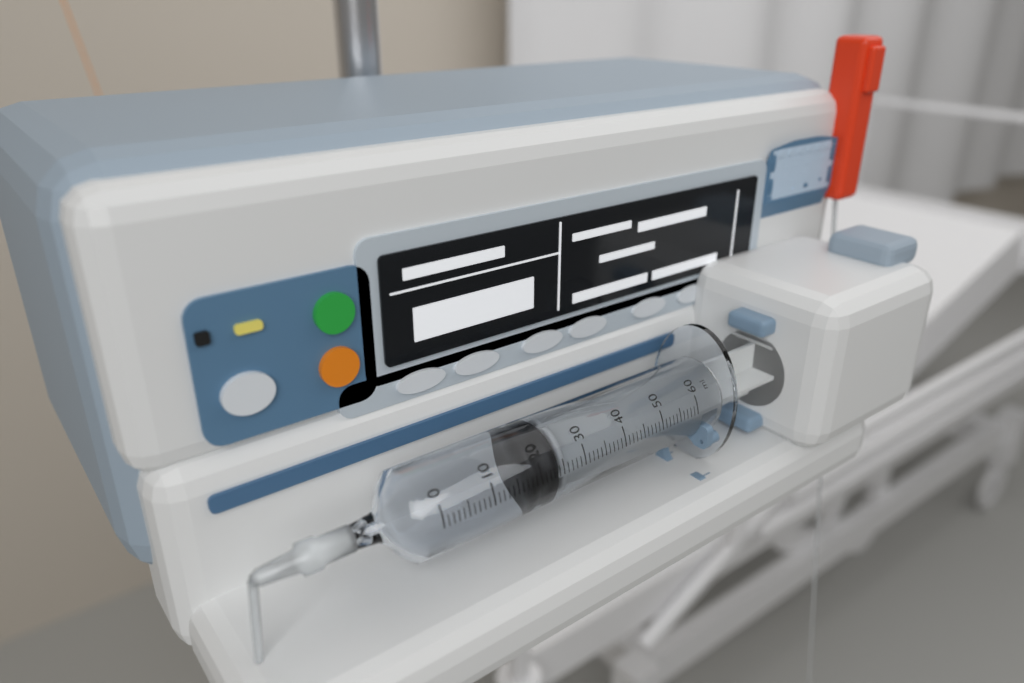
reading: 18 ml
